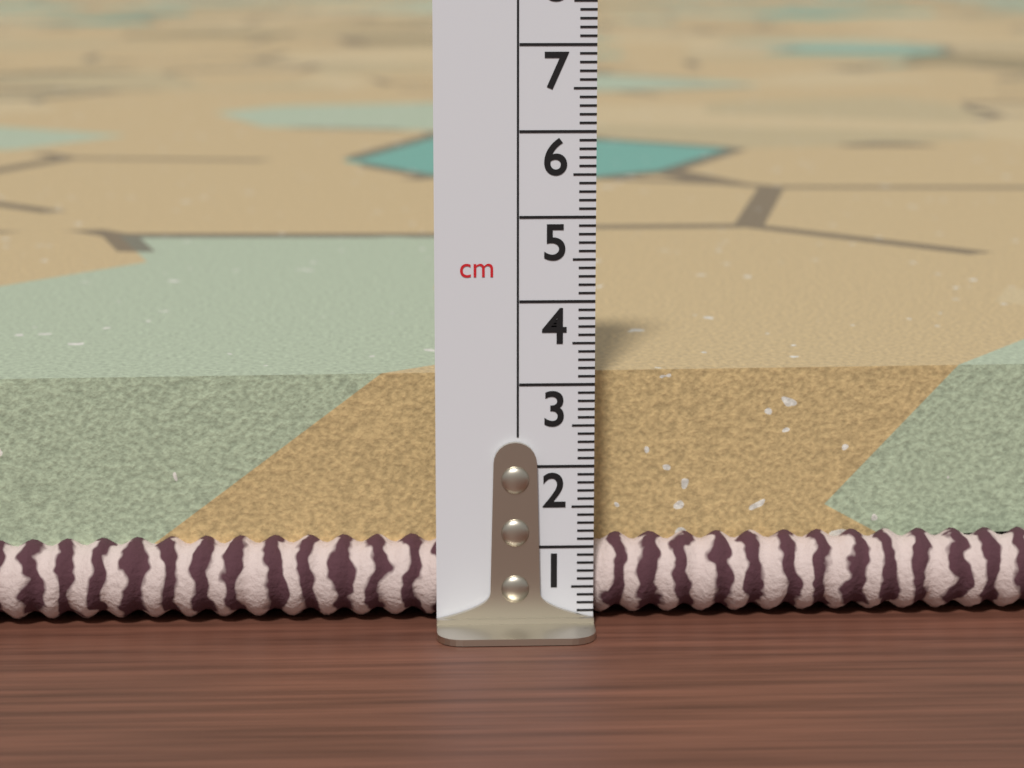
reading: 3.0 cm
